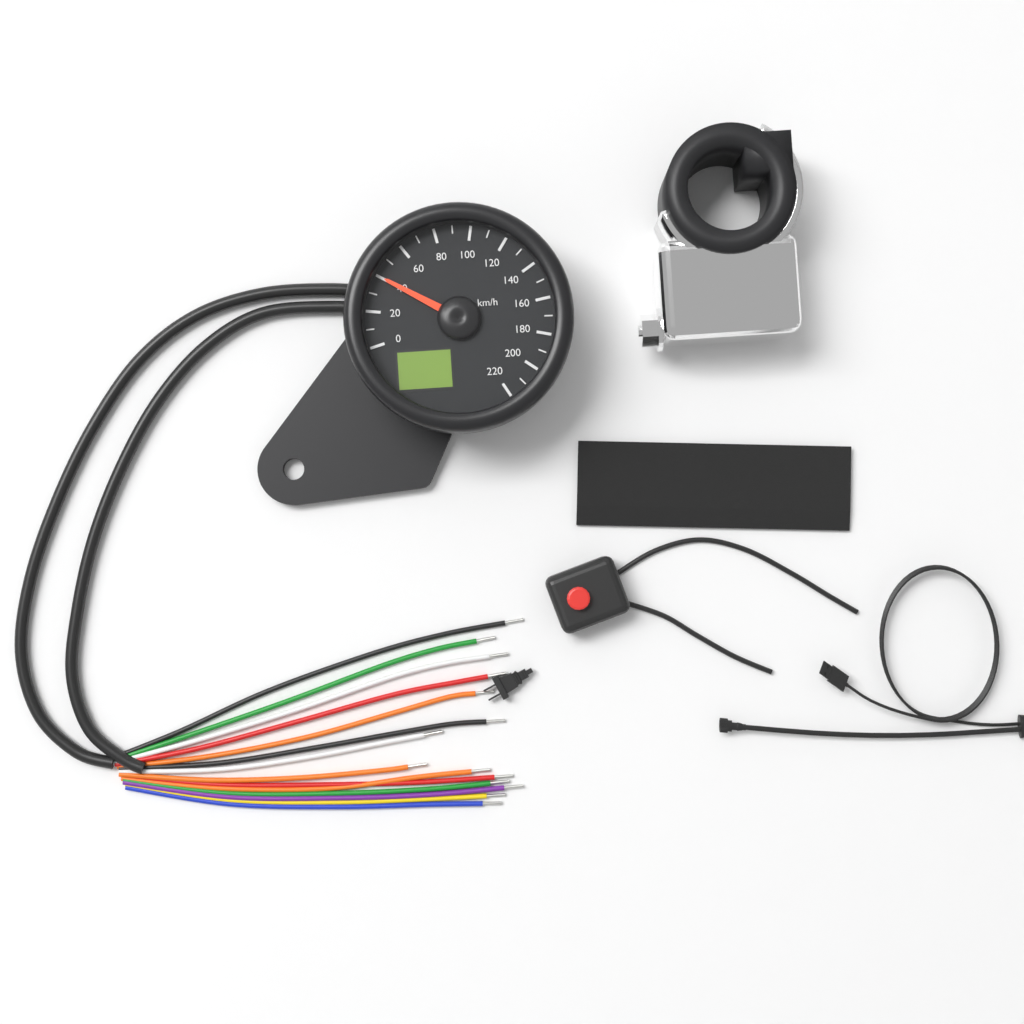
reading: 40 km/h
